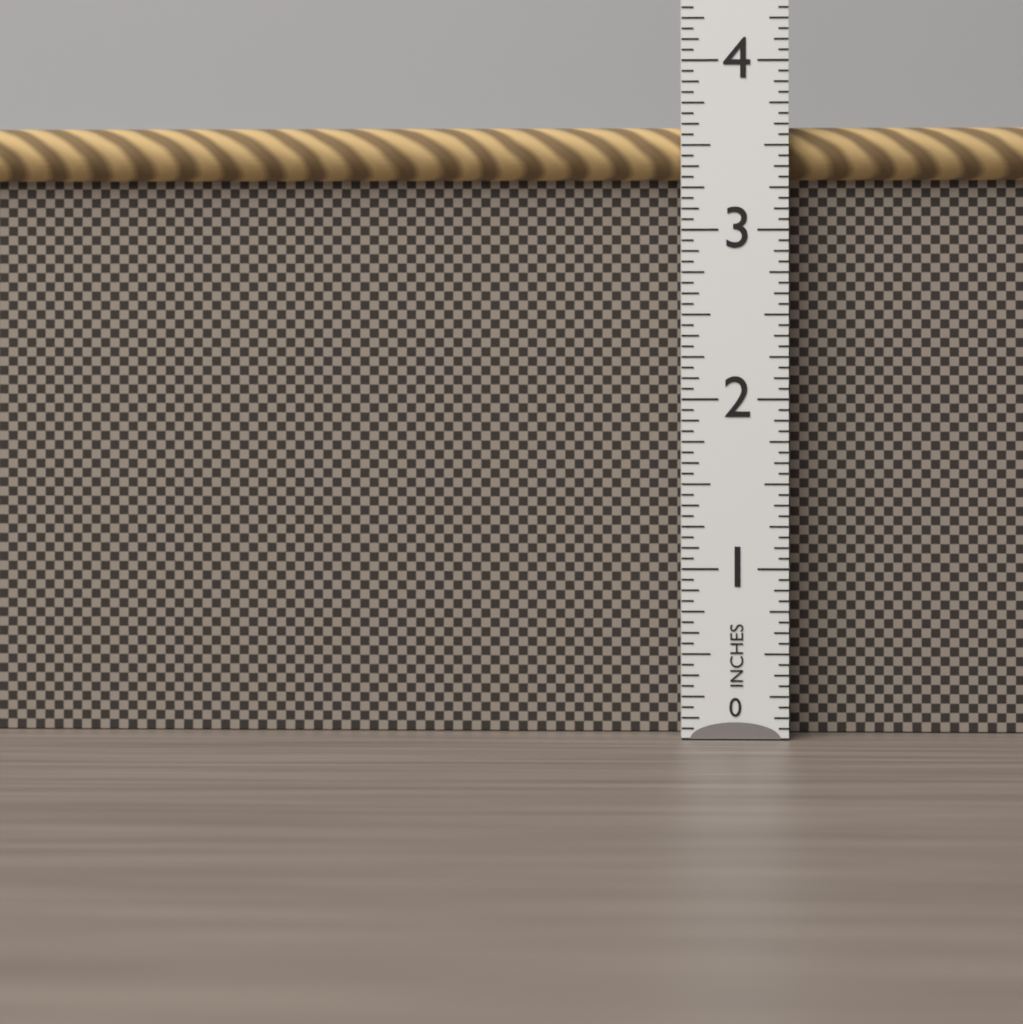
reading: 3.6250 in
